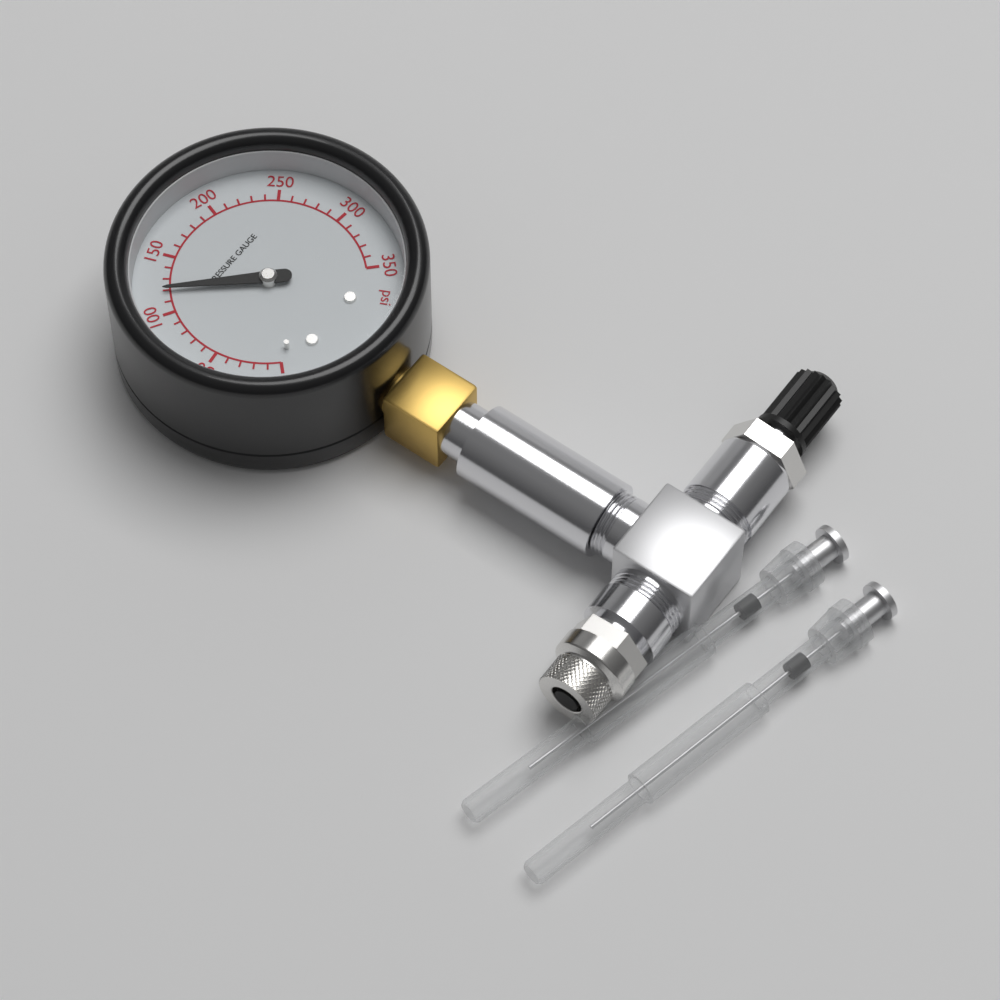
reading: 120 psi
